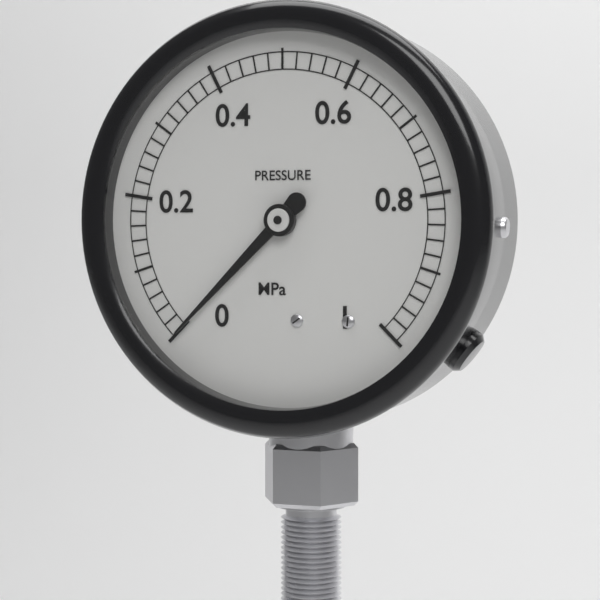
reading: 0.00 MPa
